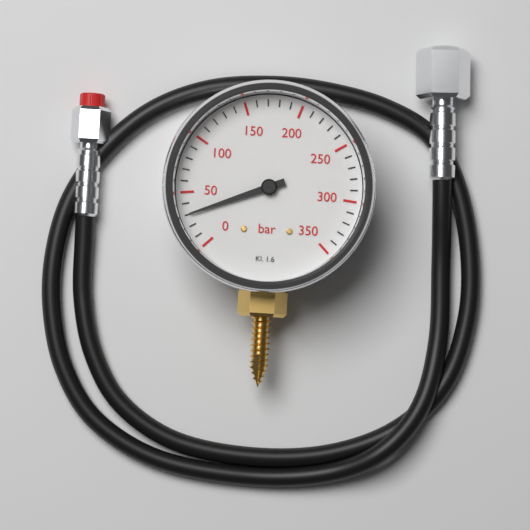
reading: 30 bar
